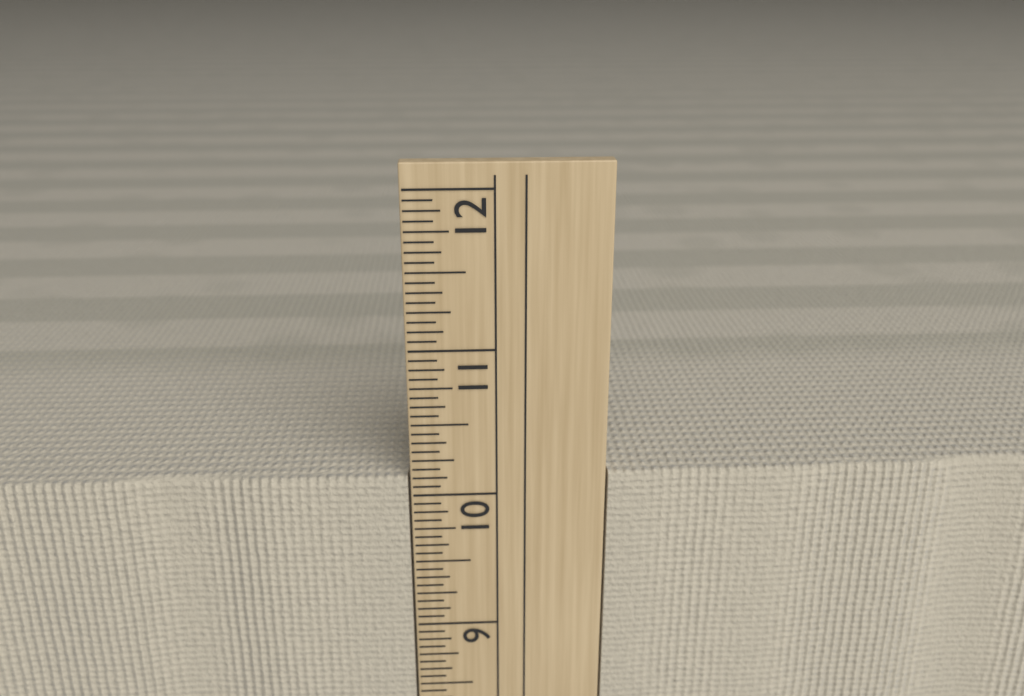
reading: 10.1250 in
